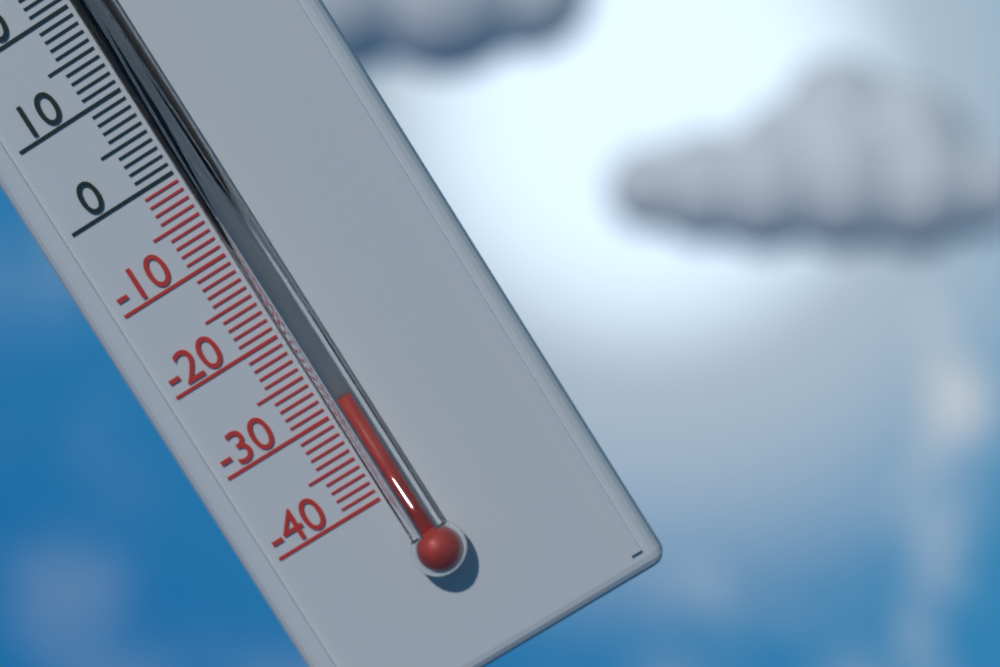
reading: -29 °C
